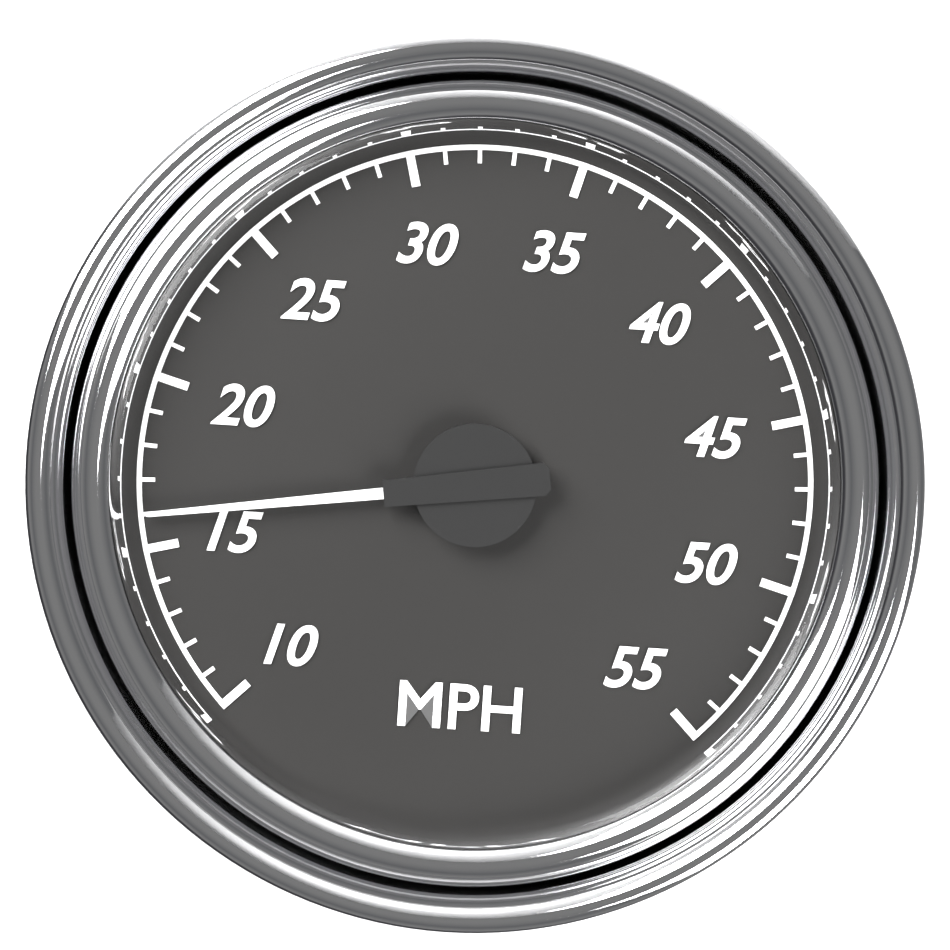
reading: 16 MPH
